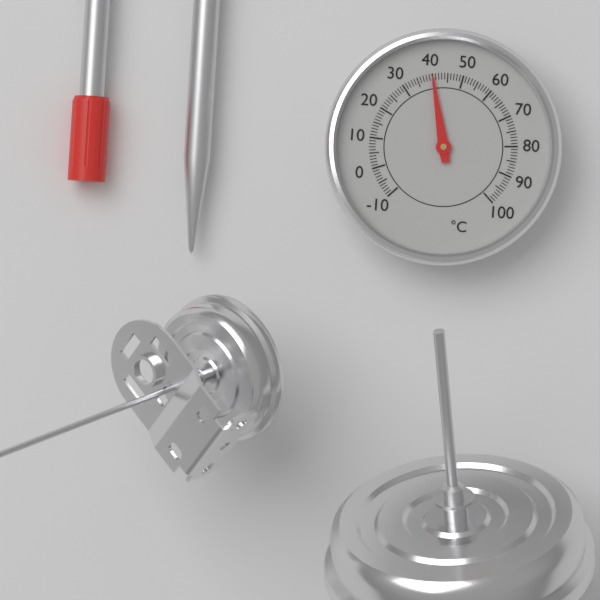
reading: 40 °C
